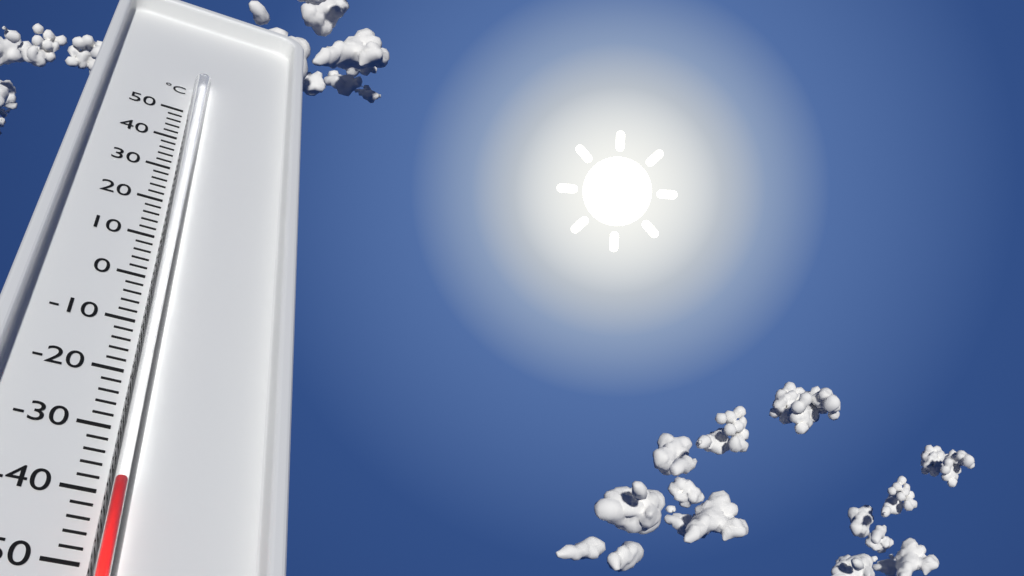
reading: -40 °C
